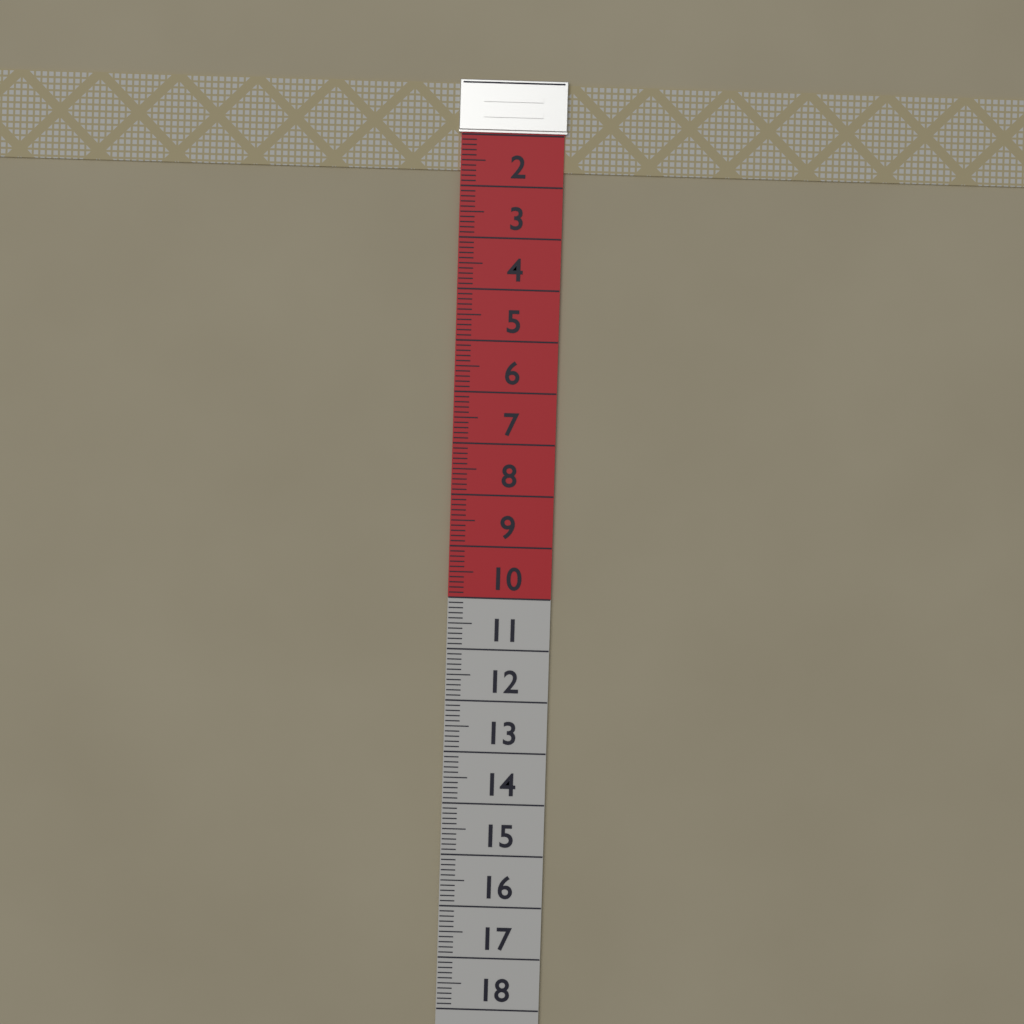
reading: 1.7 (no unit)
